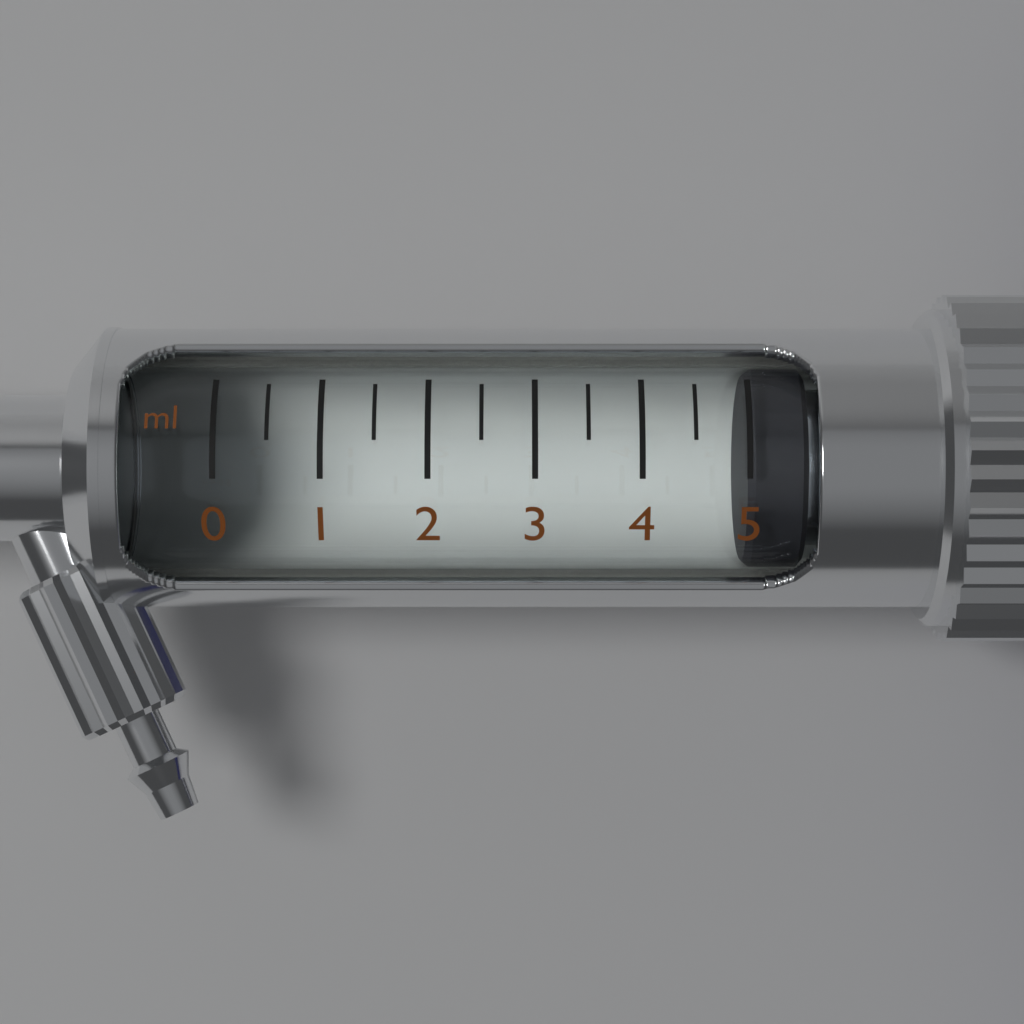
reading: 5.0 ml
